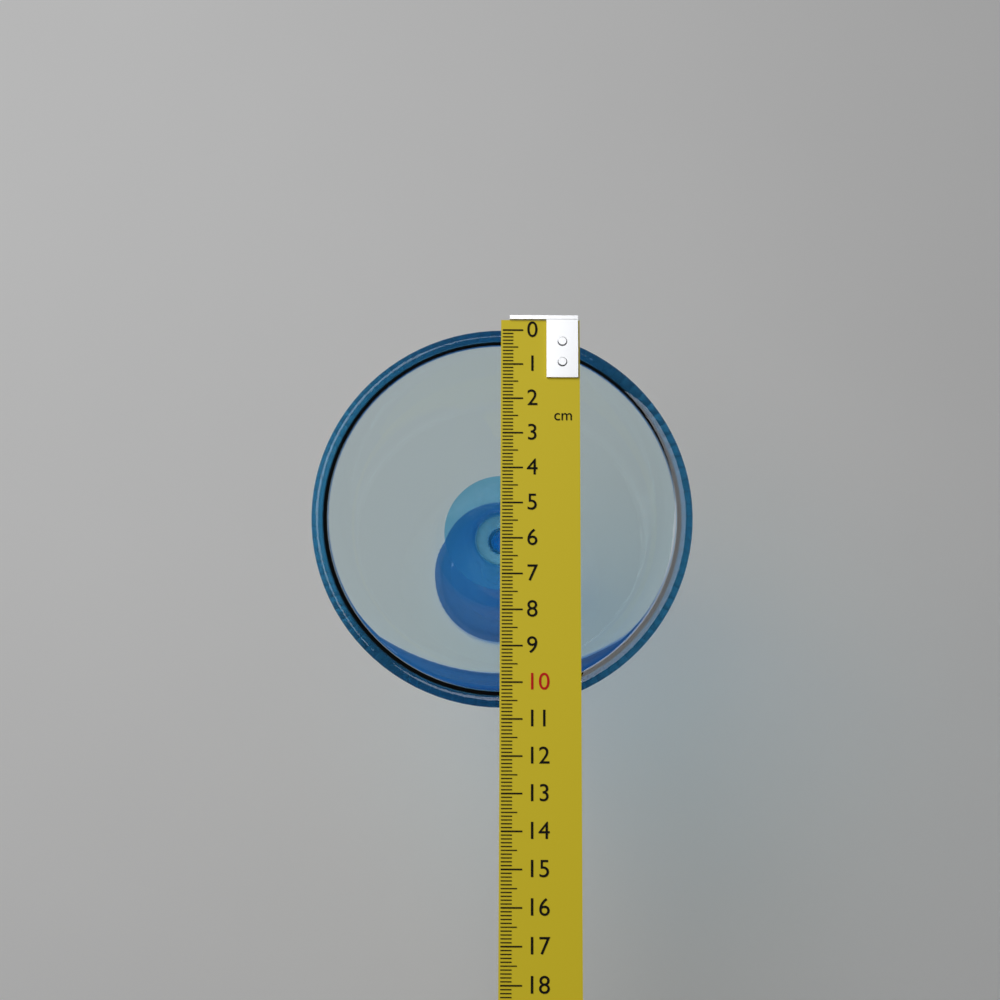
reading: 10.7 cm
